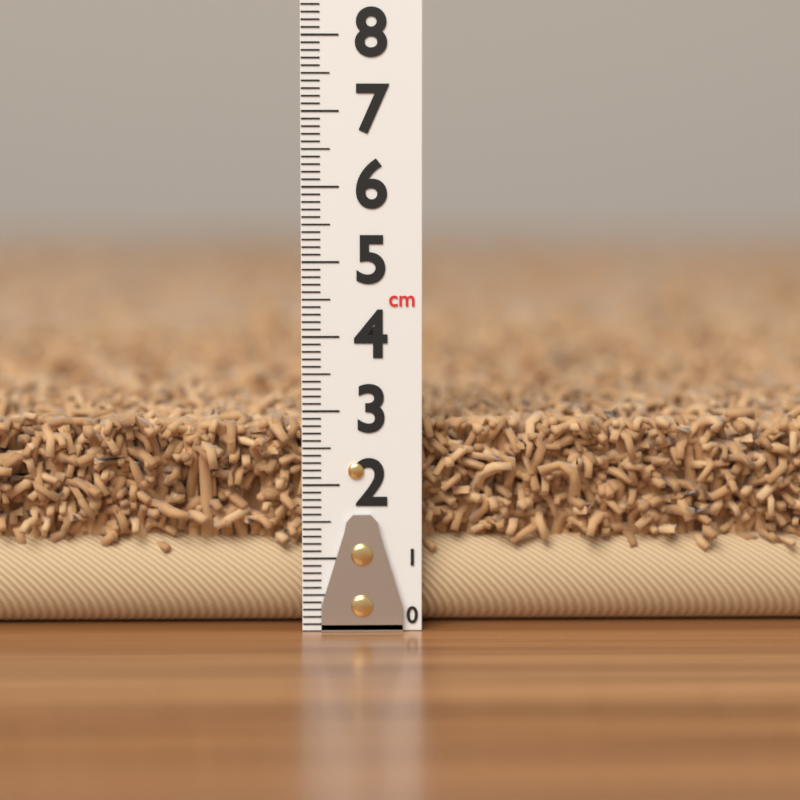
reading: 3.1 cm
